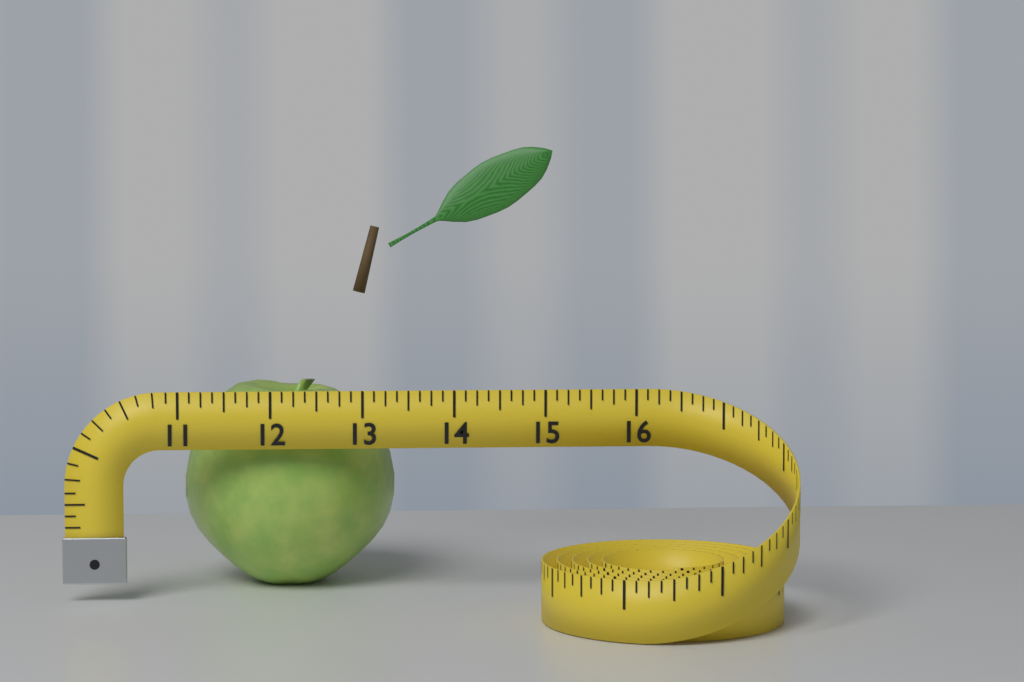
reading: 13.375 (no unit)
